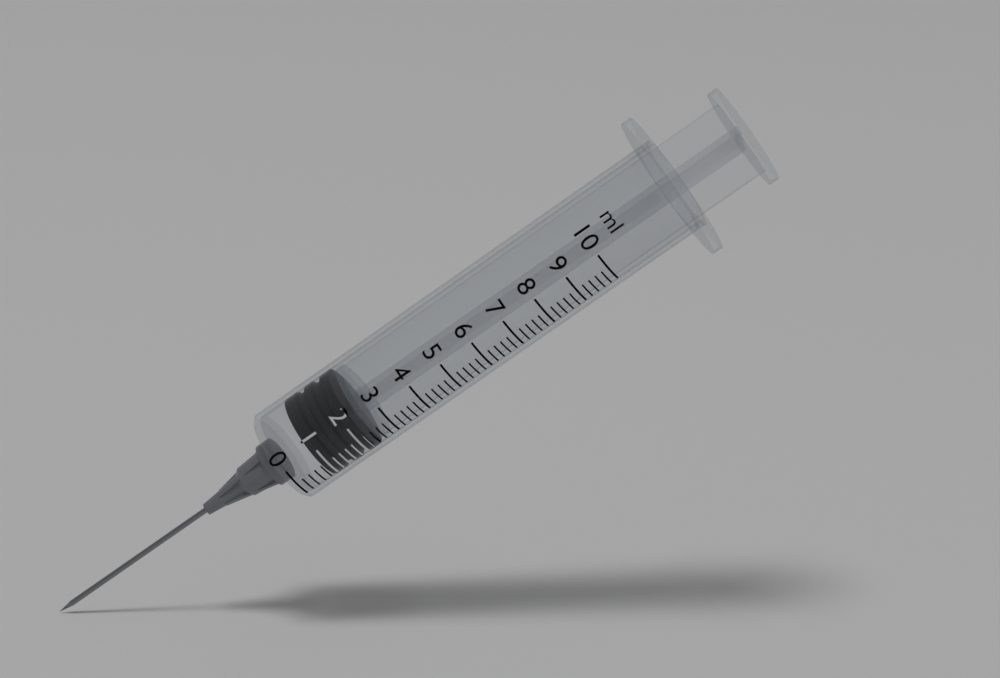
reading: 0.8 ml
